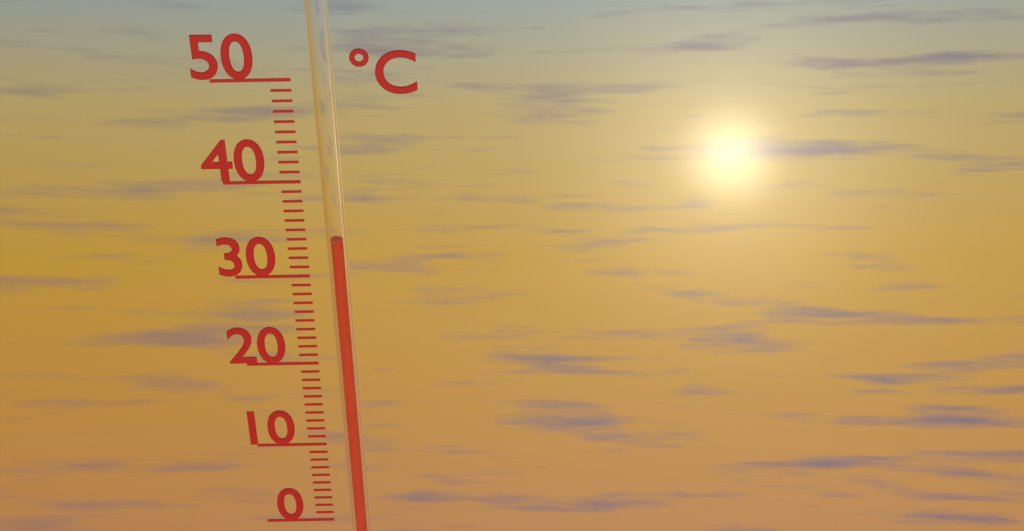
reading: 34 °C
